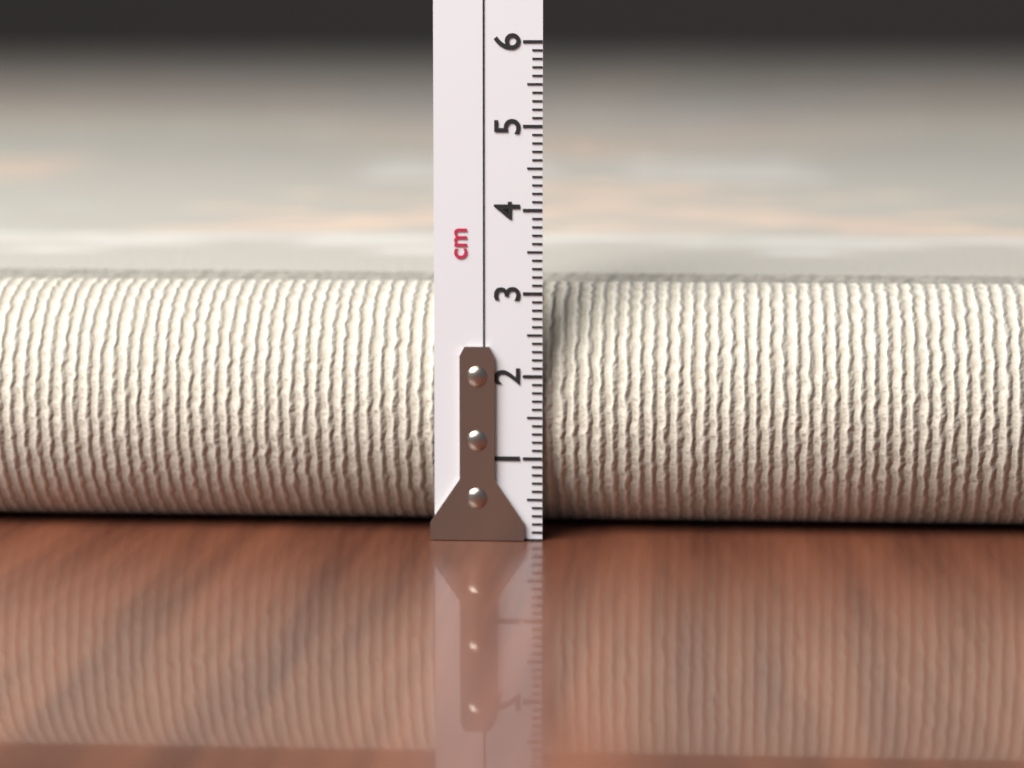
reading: 3.0 cm
